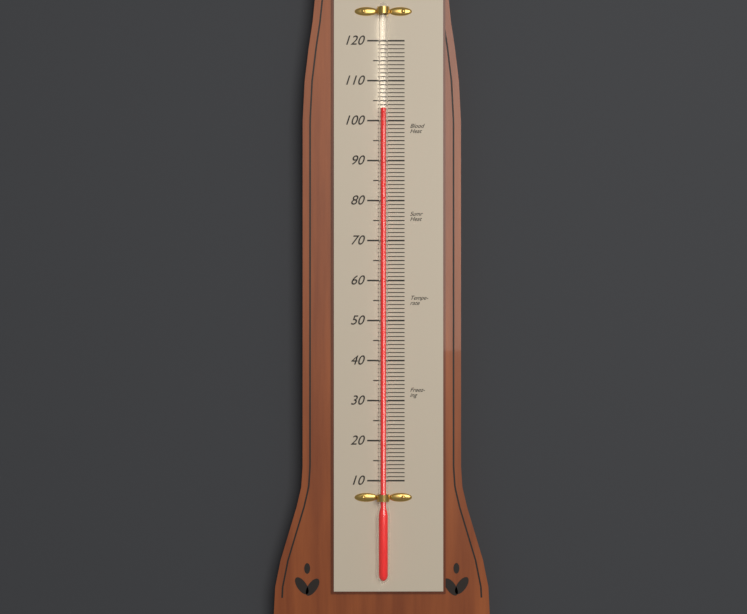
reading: 103 (no unit)
